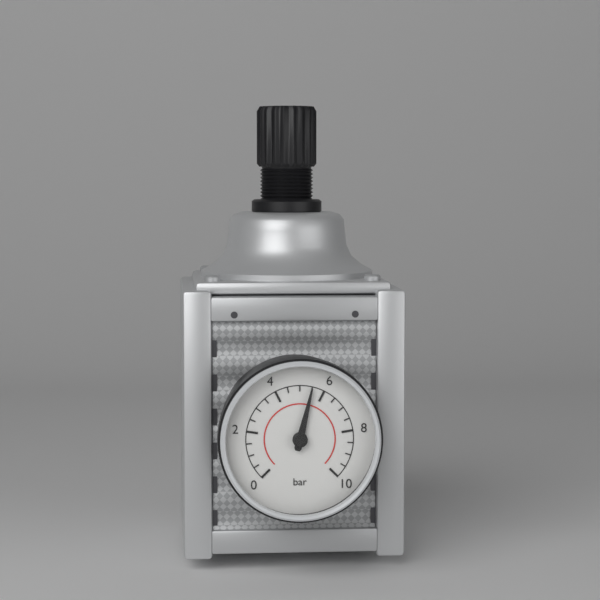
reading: 5.5 bar
